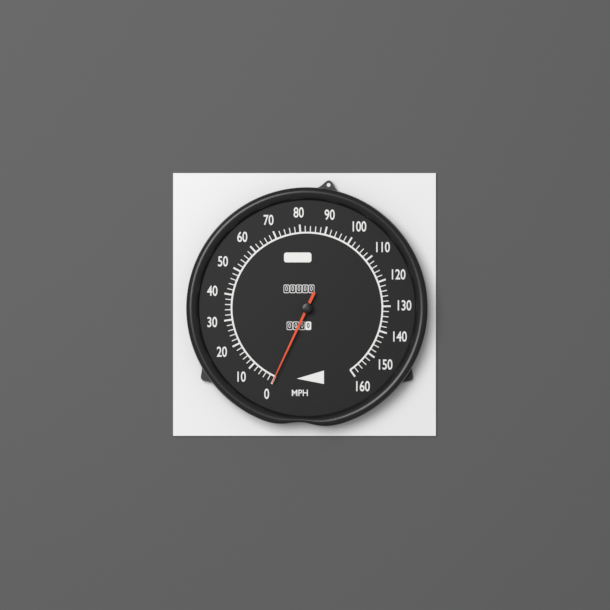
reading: 0 MPH
